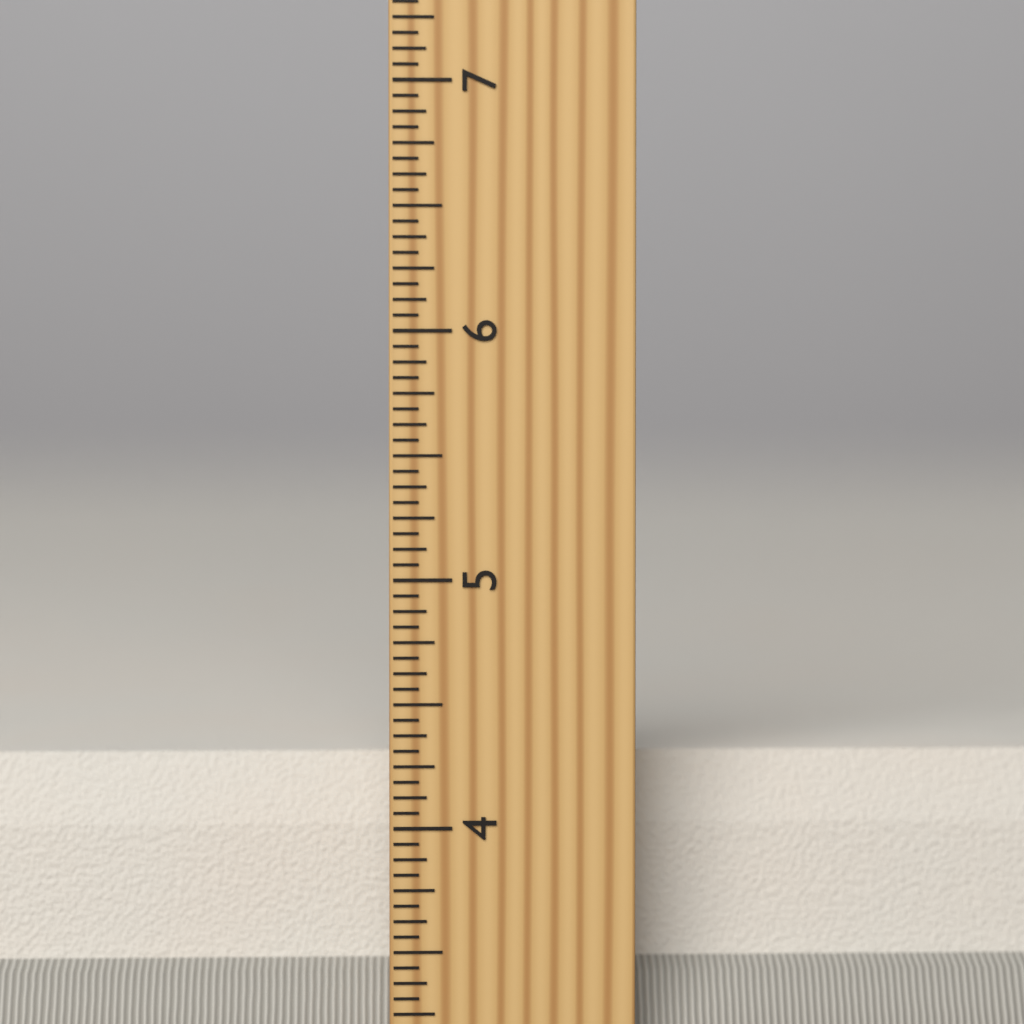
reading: 4.2500 inch
